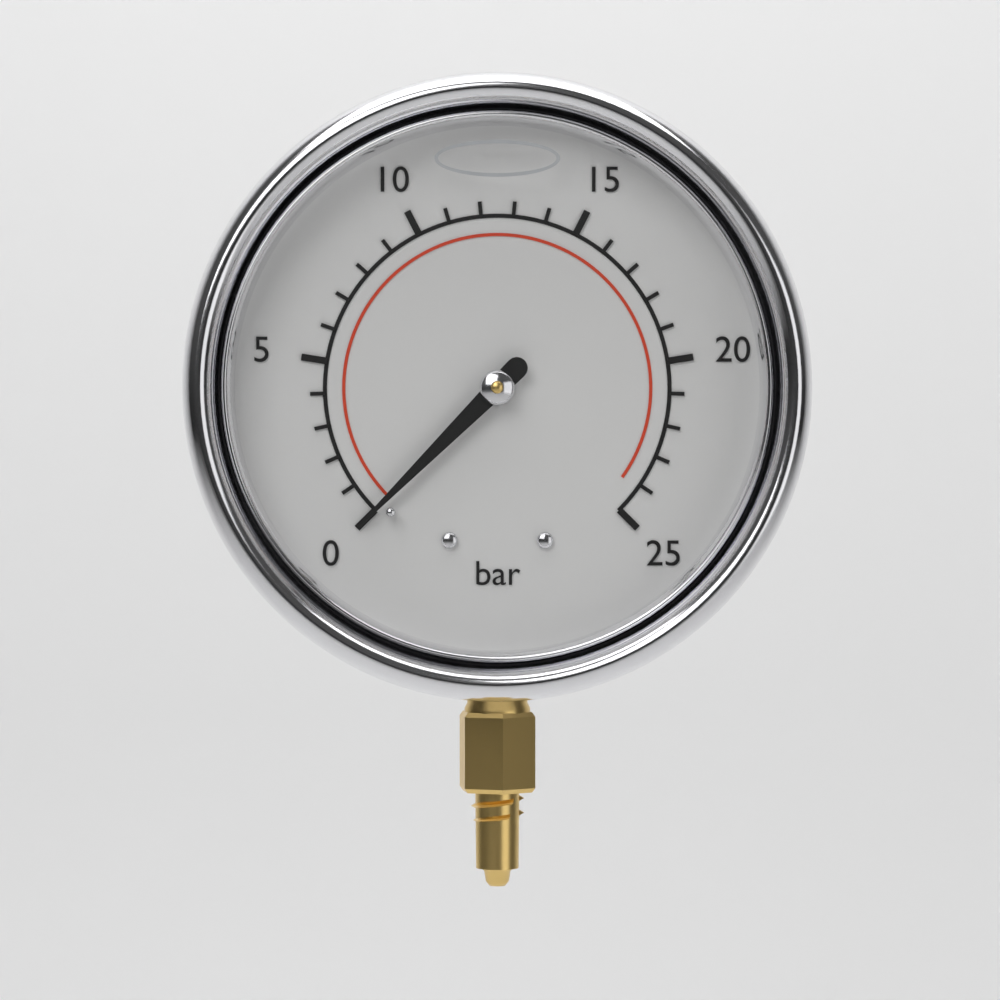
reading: 0 bar
